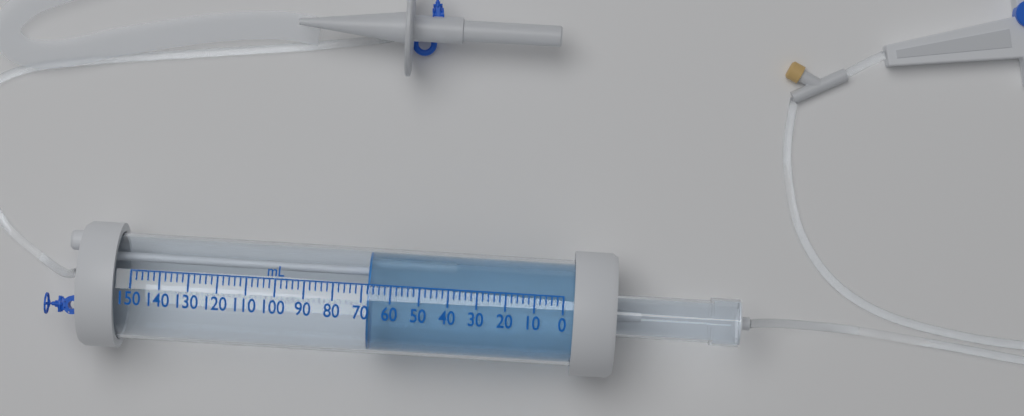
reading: 68 mL
